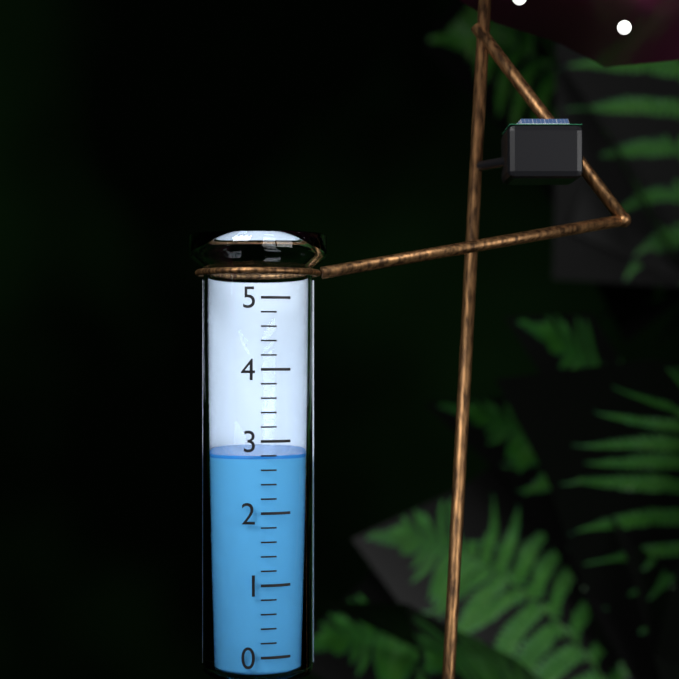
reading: 2.8 (no unit)
